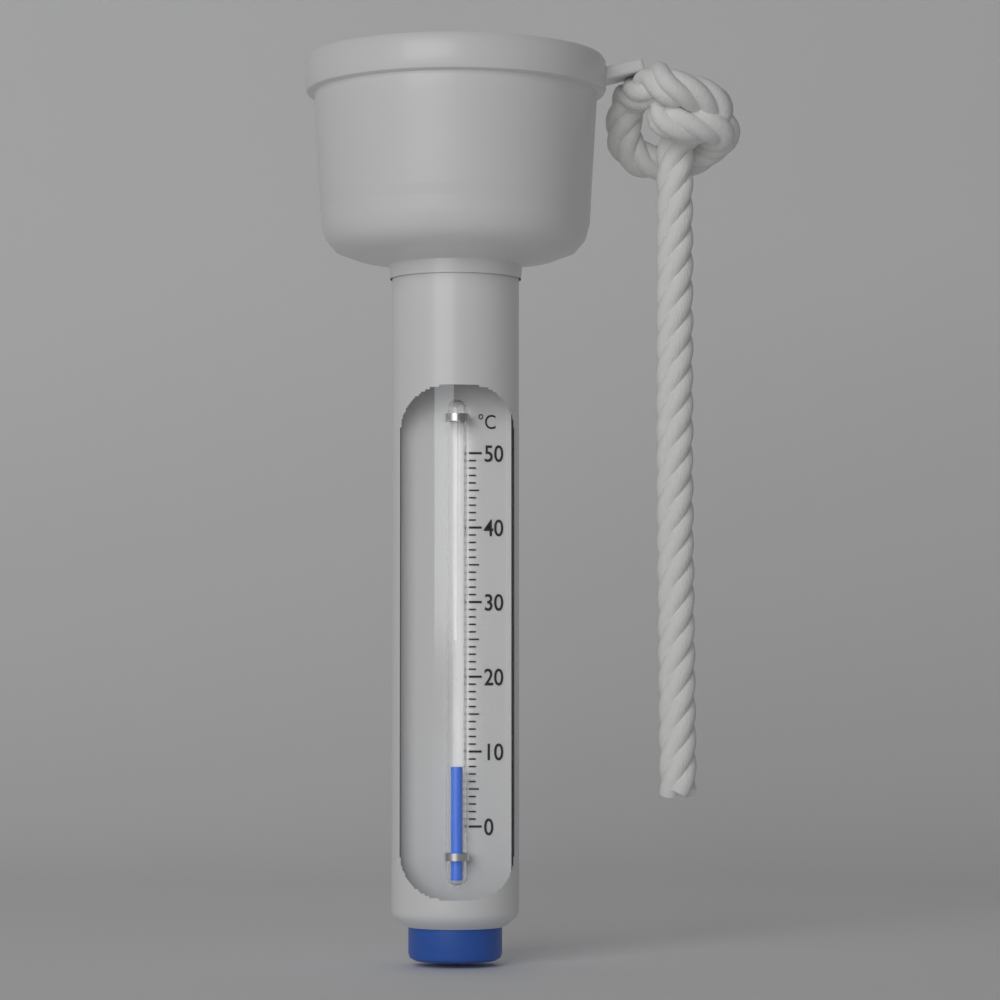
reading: 8 °C
